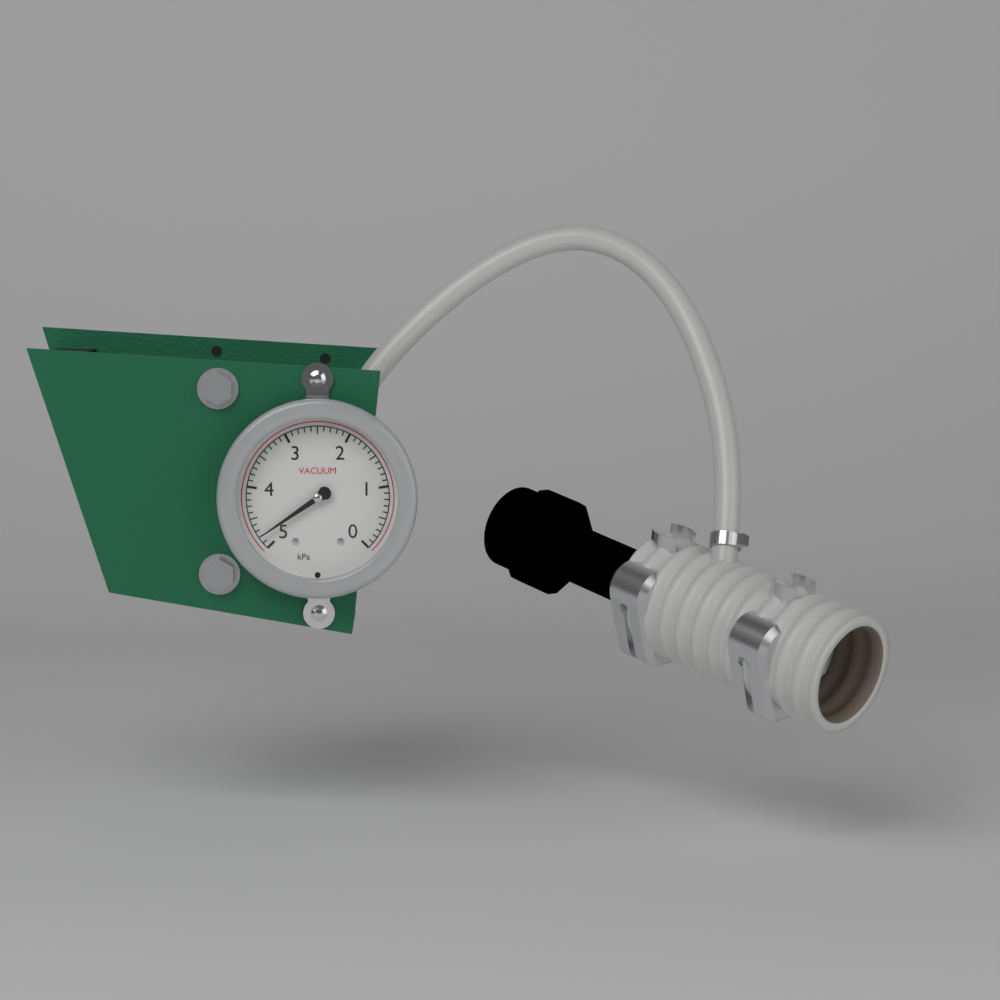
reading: 4.8 kPa
